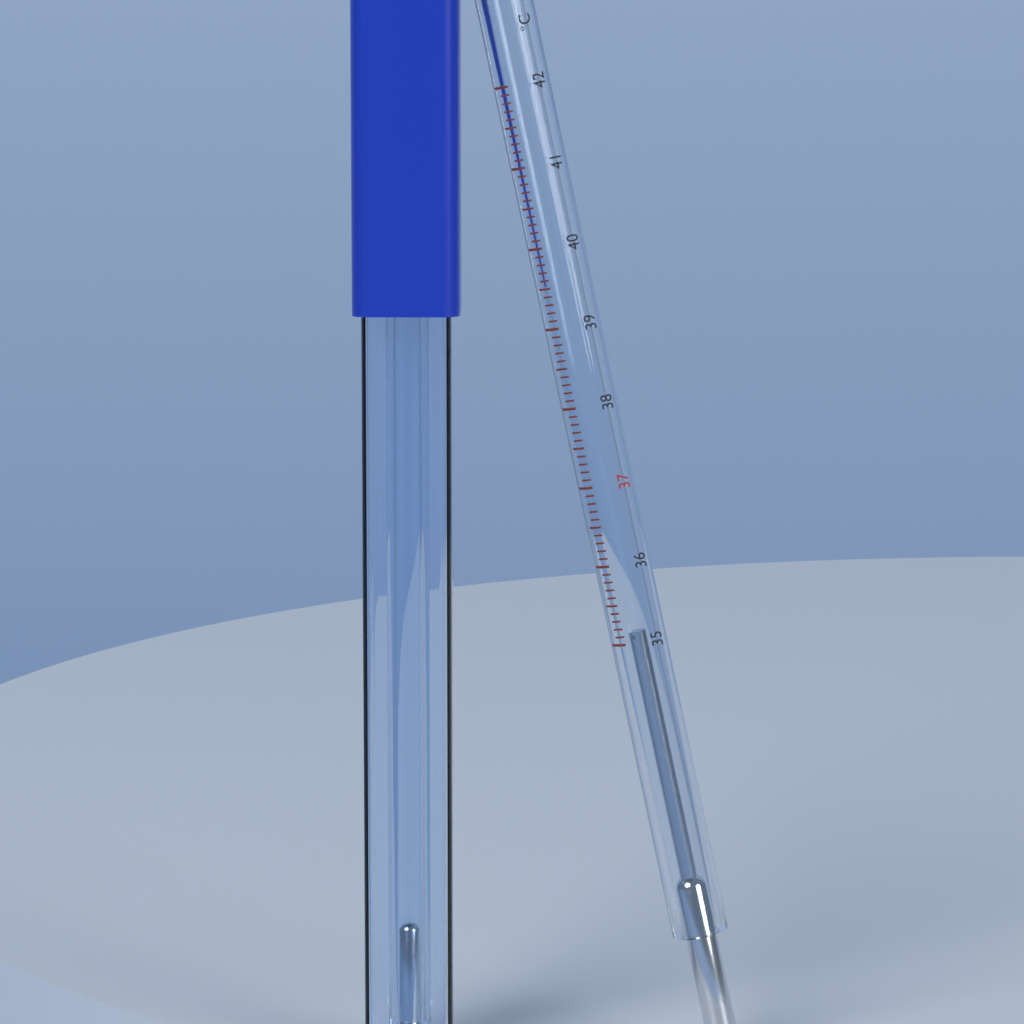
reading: 35.1 °C
